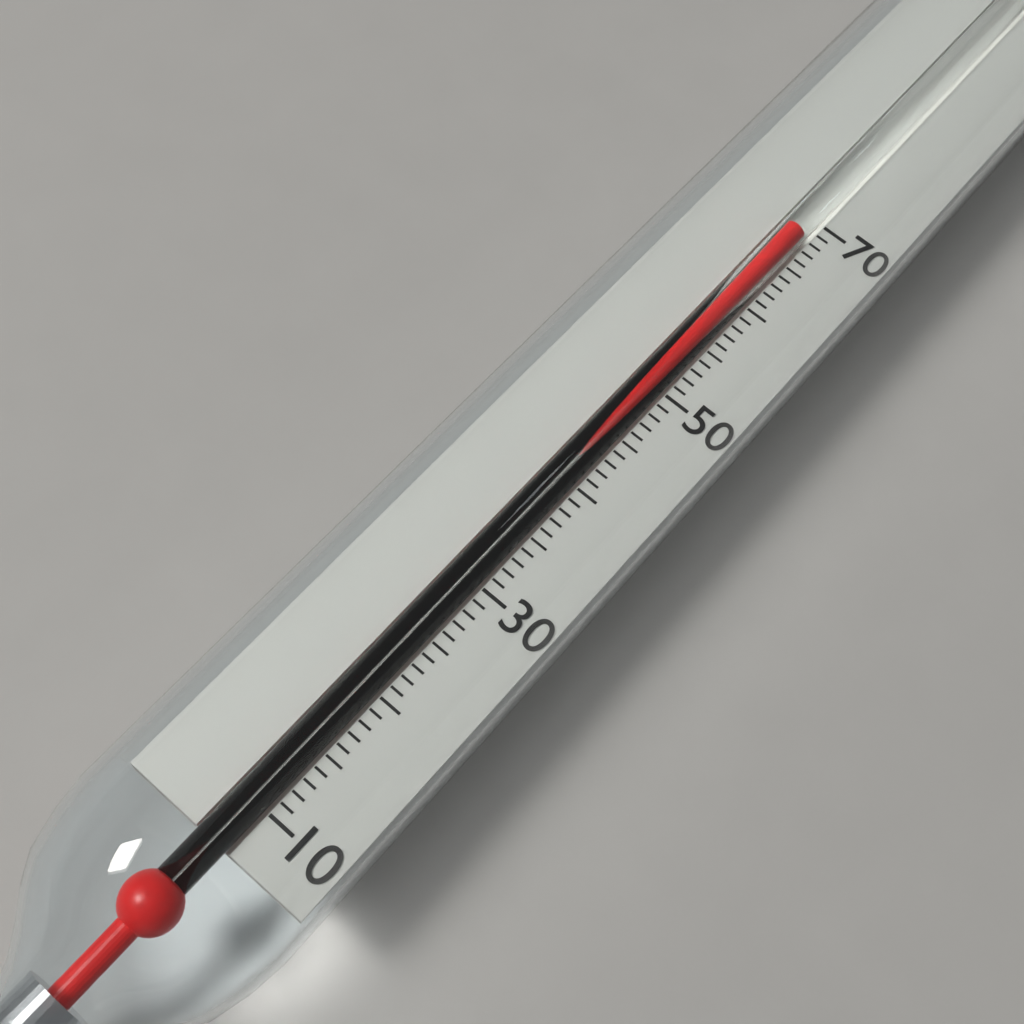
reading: 68 (no unit)
